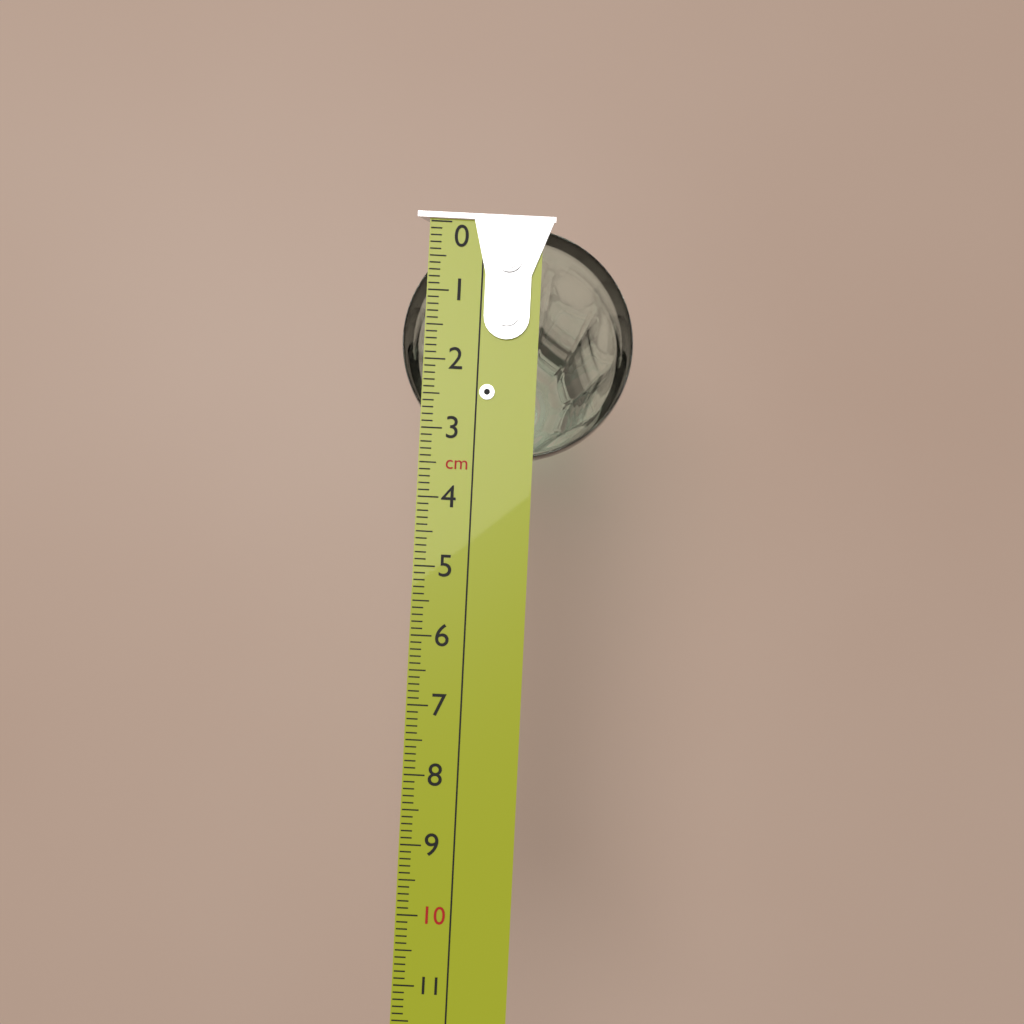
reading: 3.4 cm
